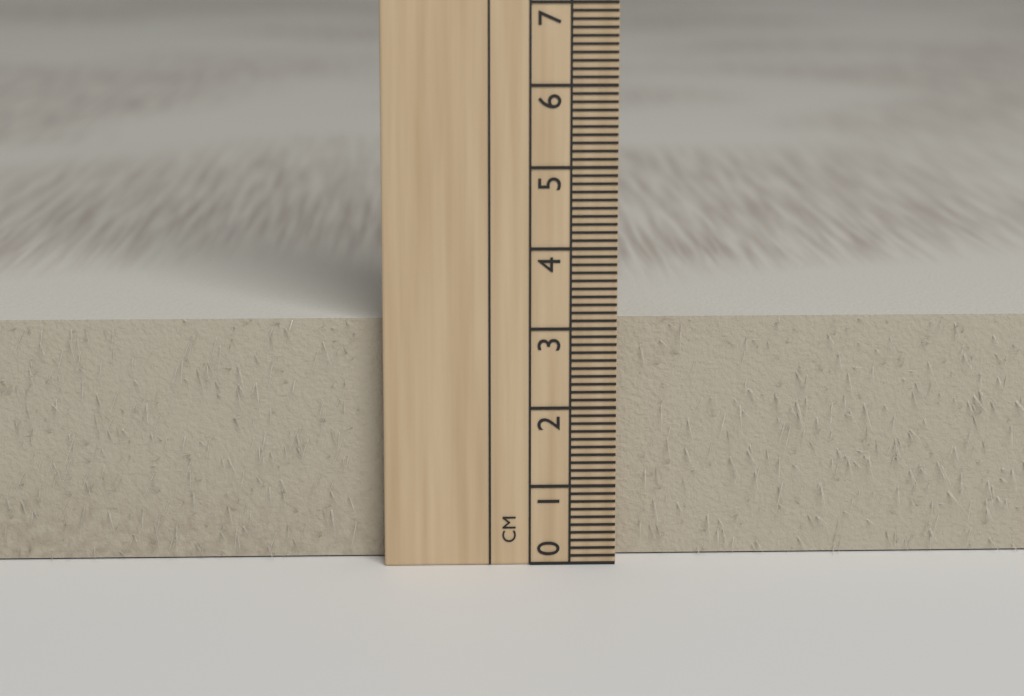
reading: 3.1 cm
